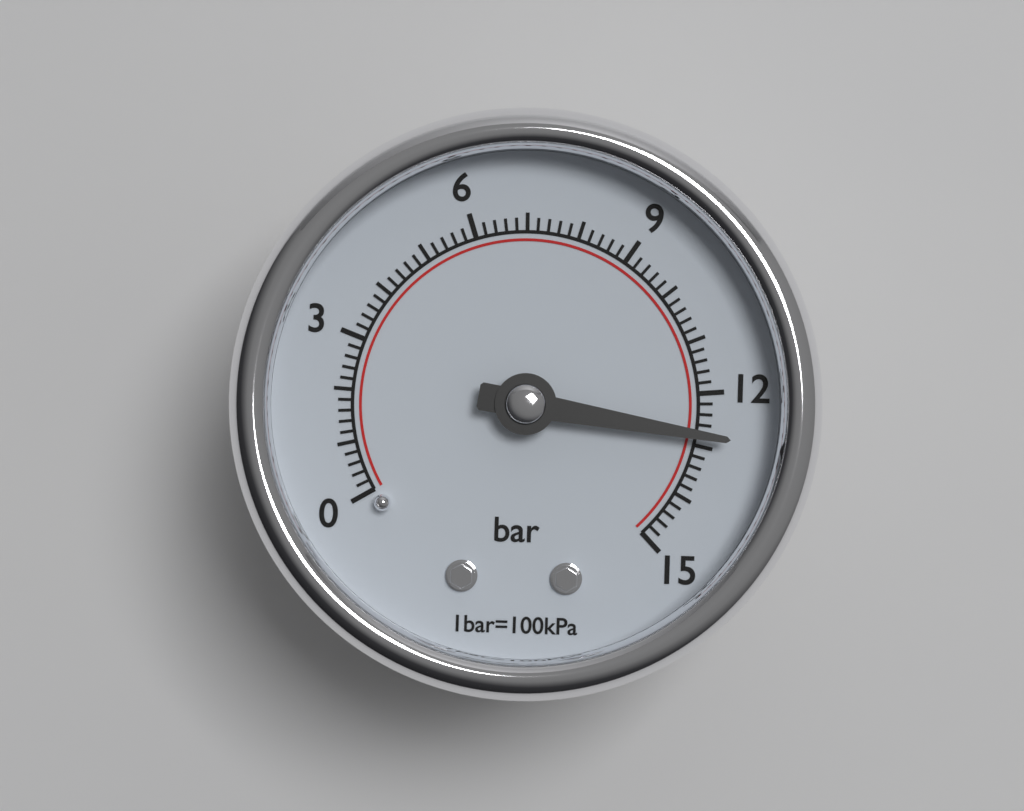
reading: 12.8 bar
